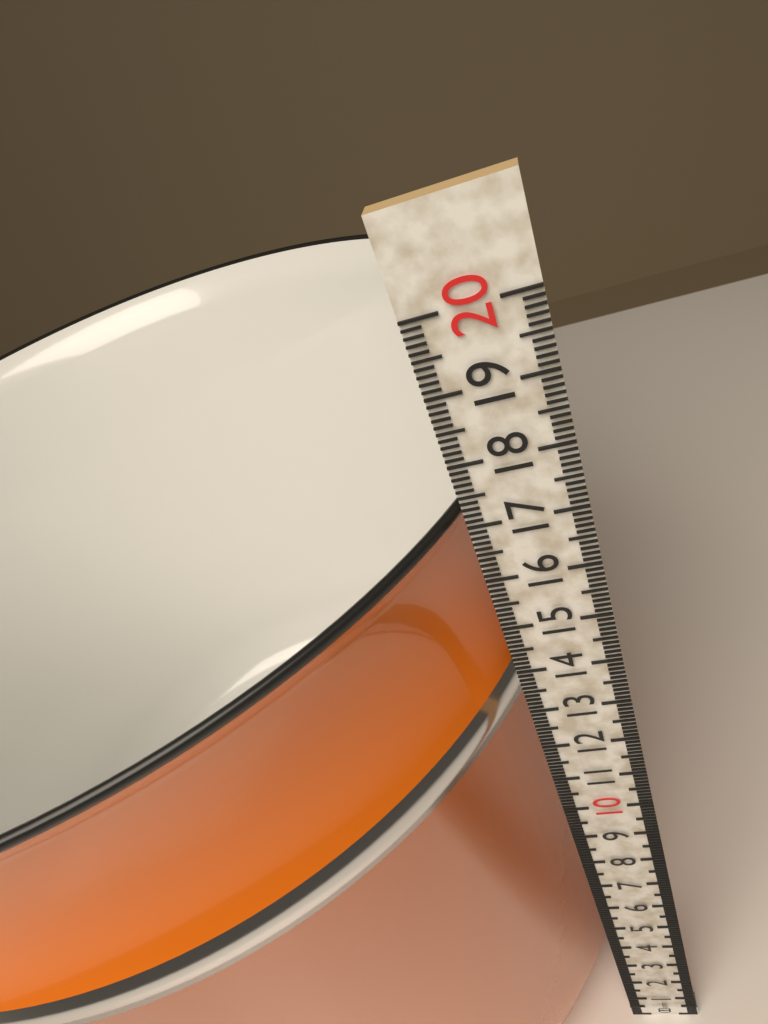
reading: 17.2 cm
